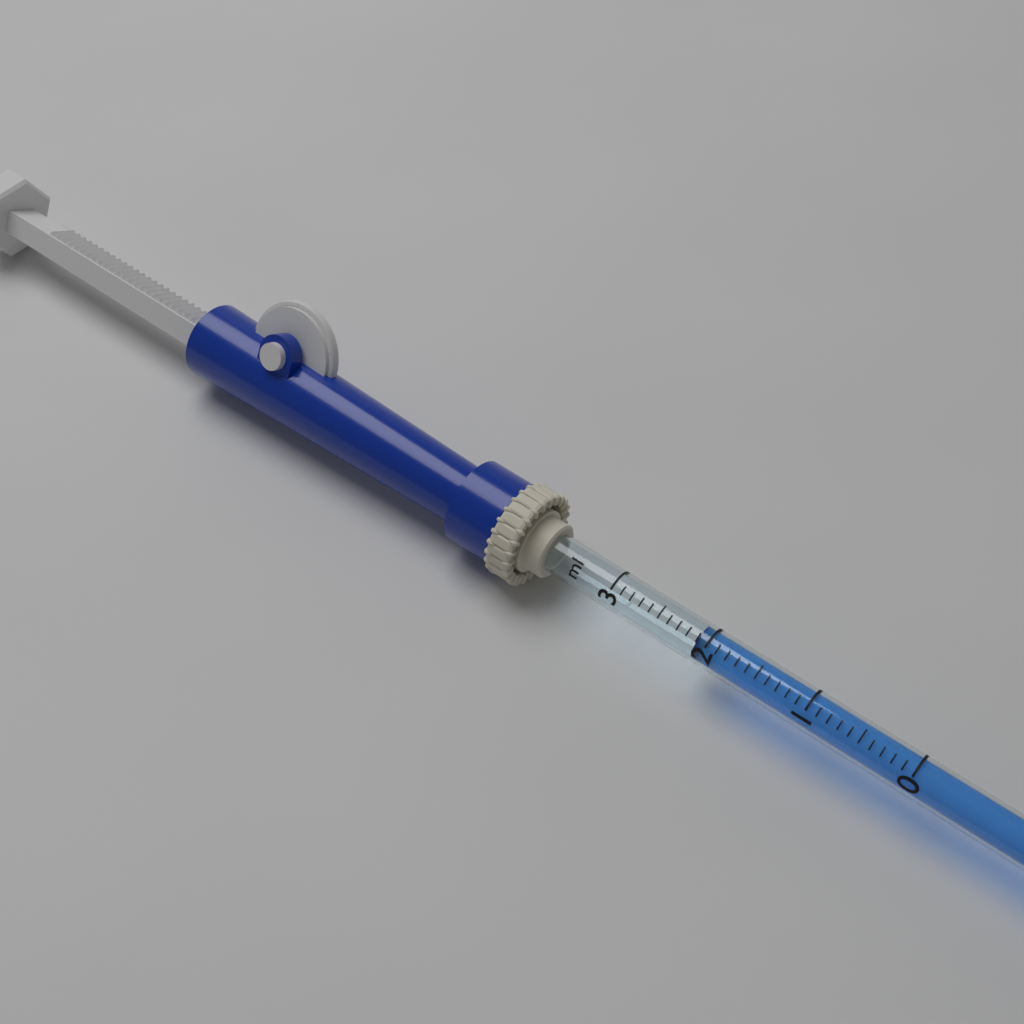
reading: 2.1 ml
